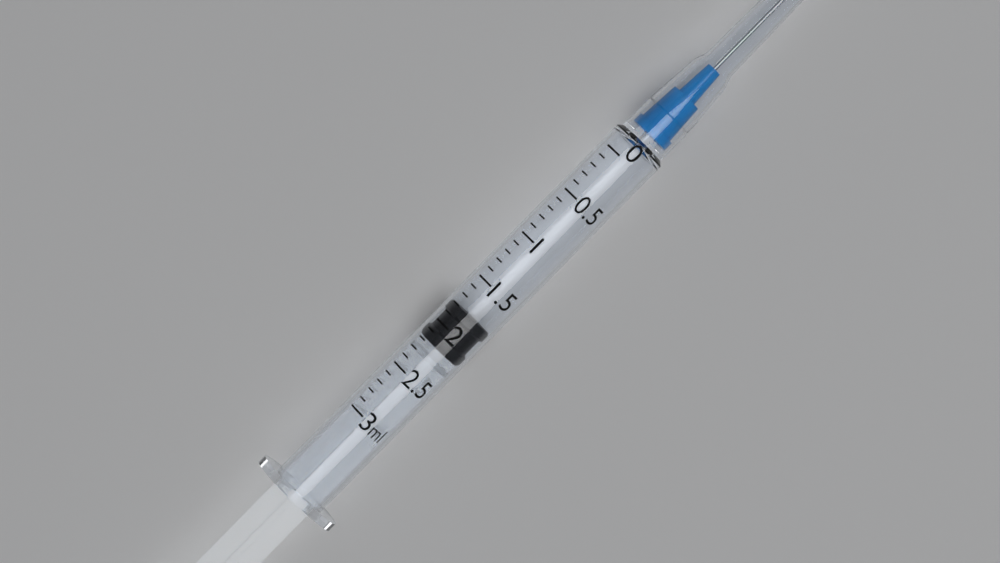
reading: 1.8 ml
